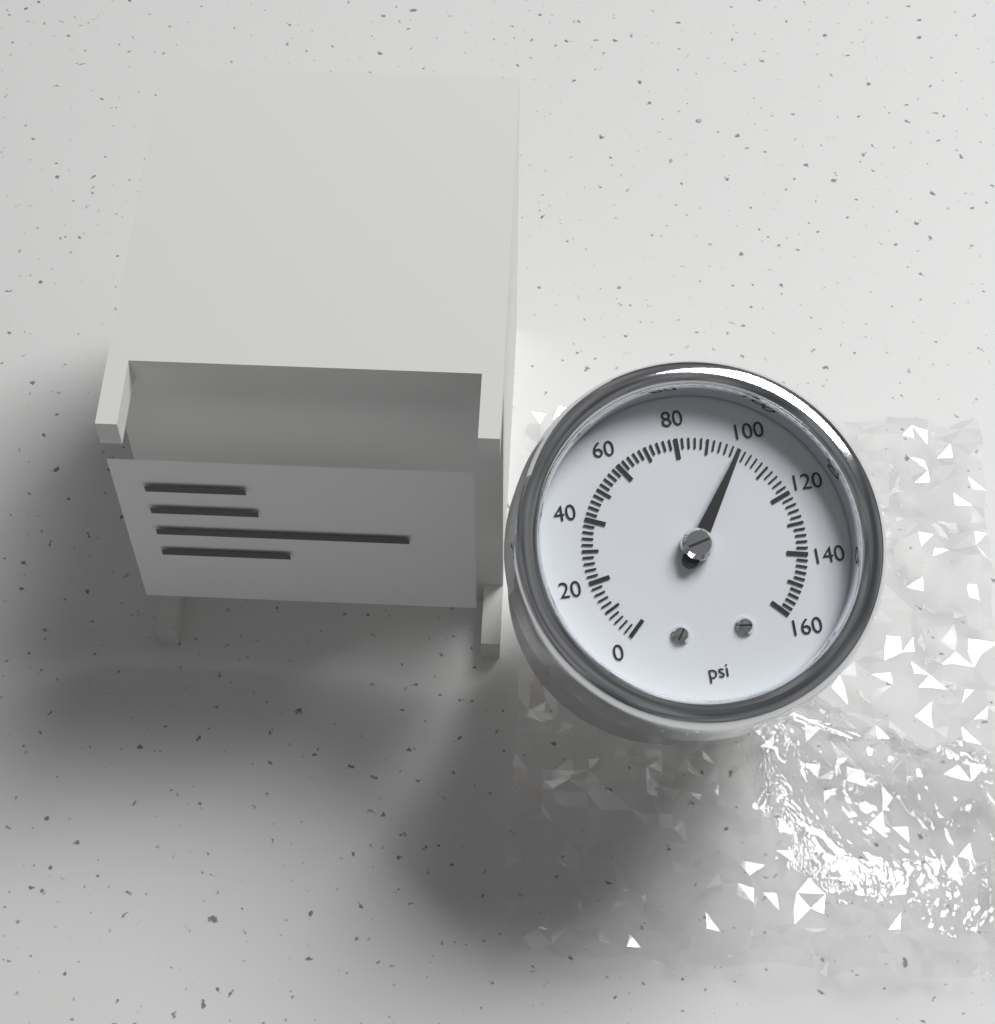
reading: 100 psi
